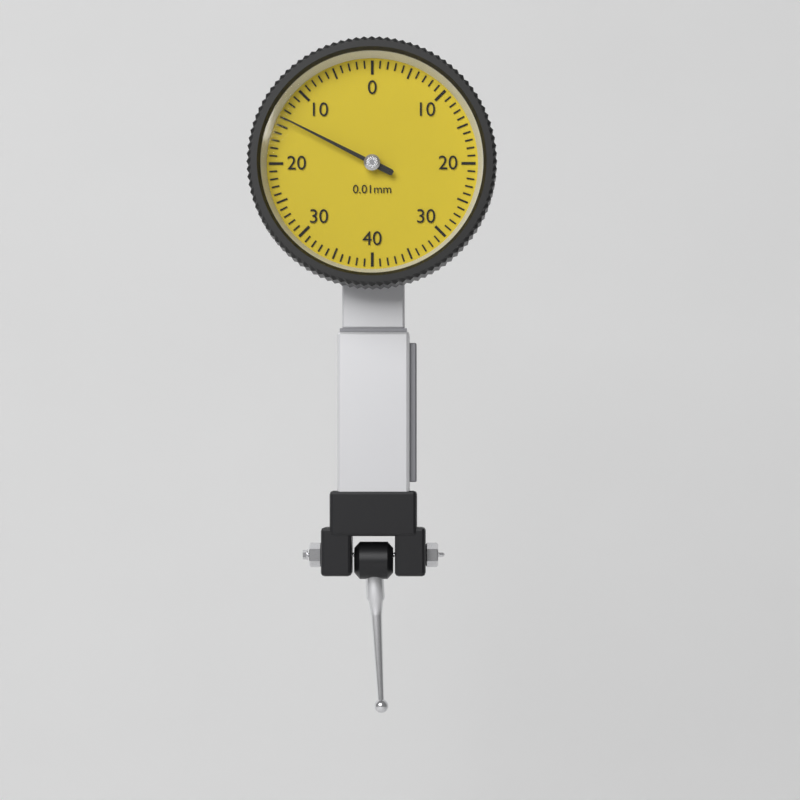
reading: 0.14 mm
